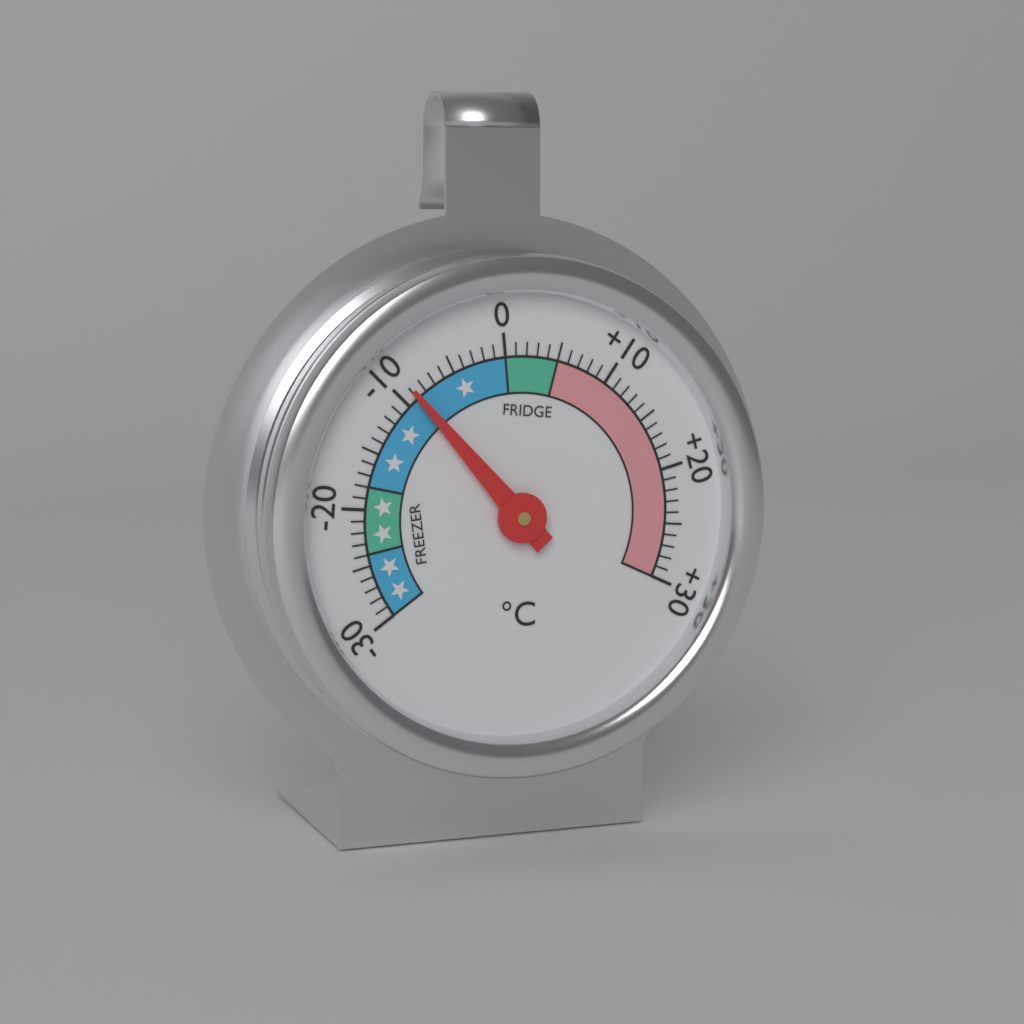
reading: -9 °C
